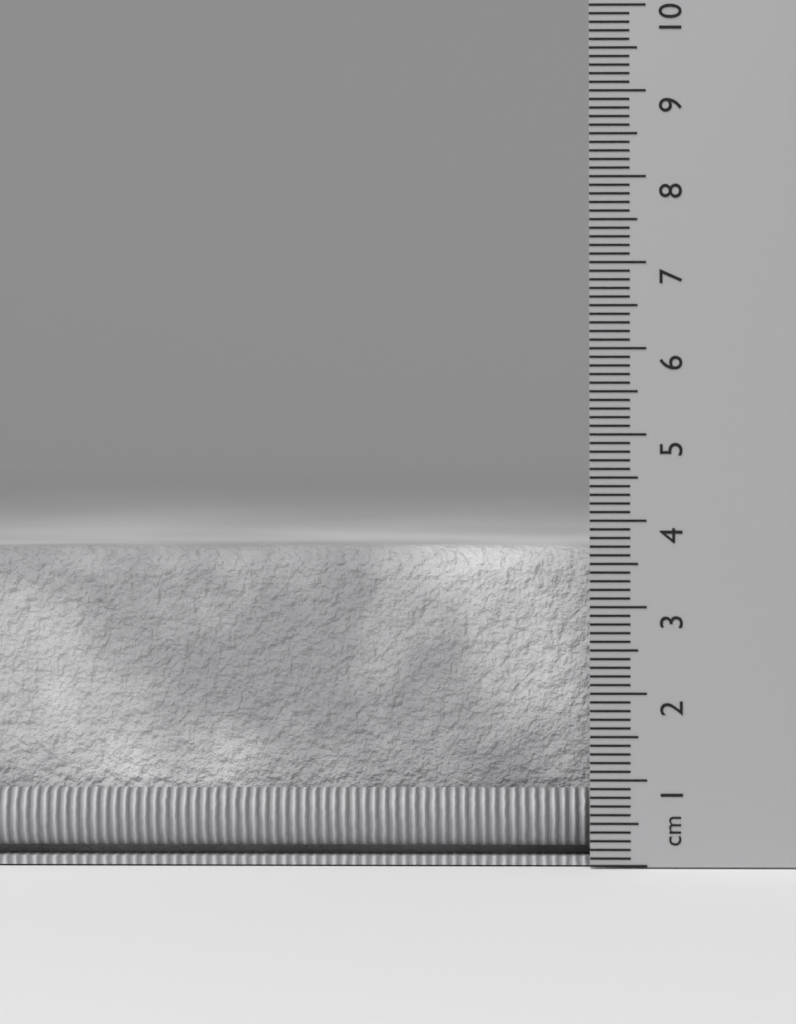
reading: 3.7 cm
